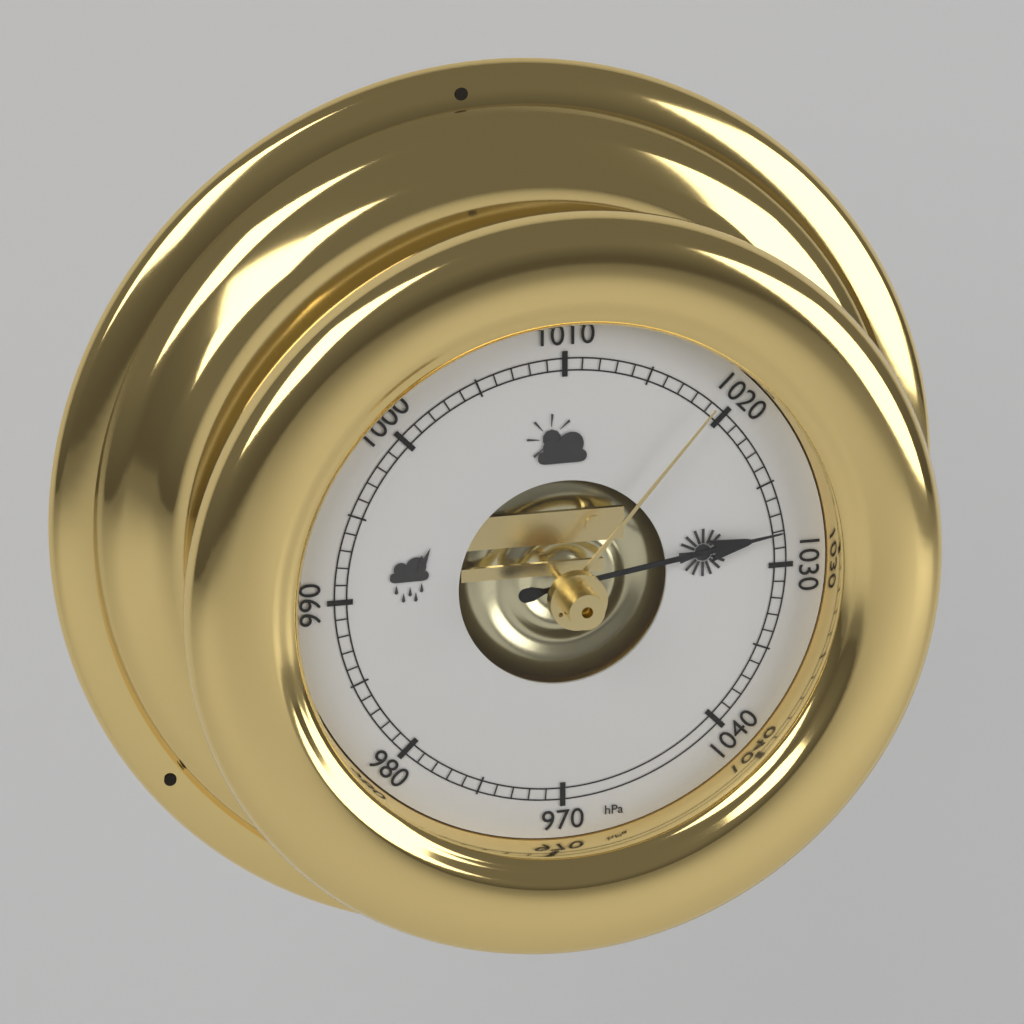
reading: 1028 hPa
